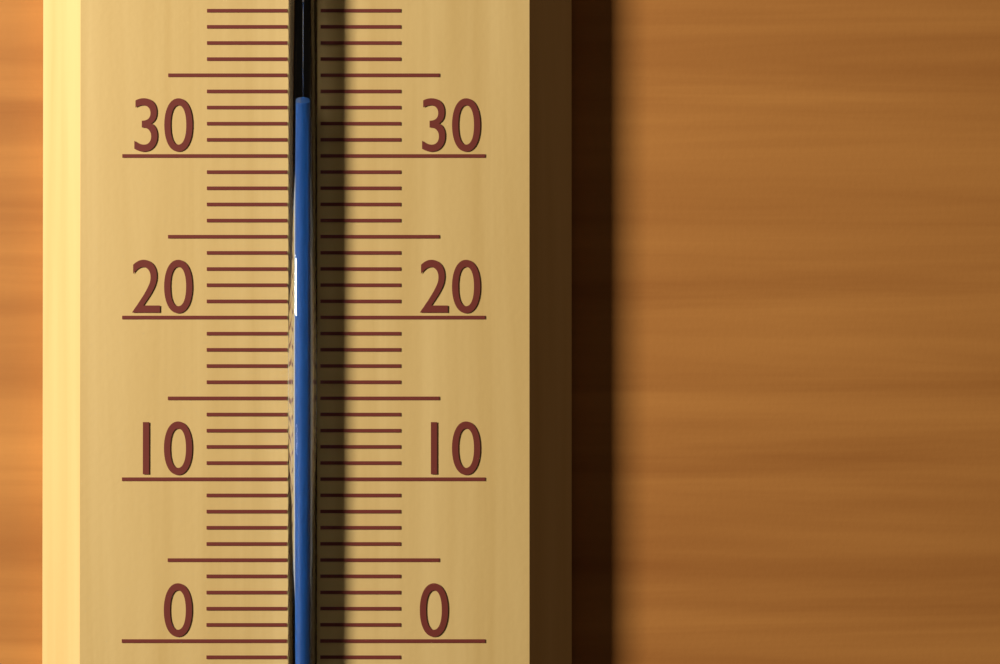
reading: 33 °C
